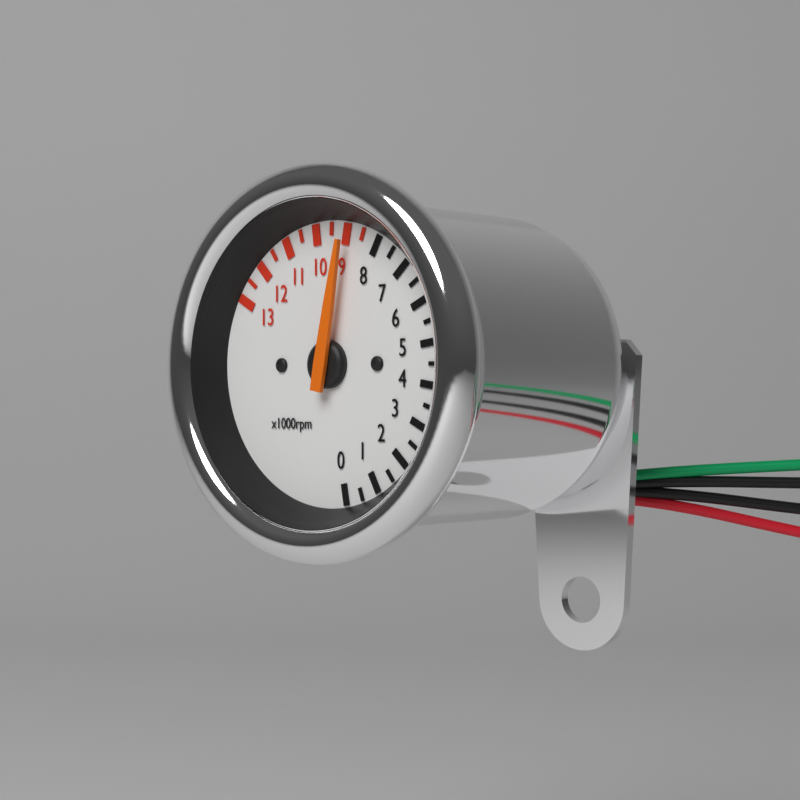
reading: 9000 rpm
